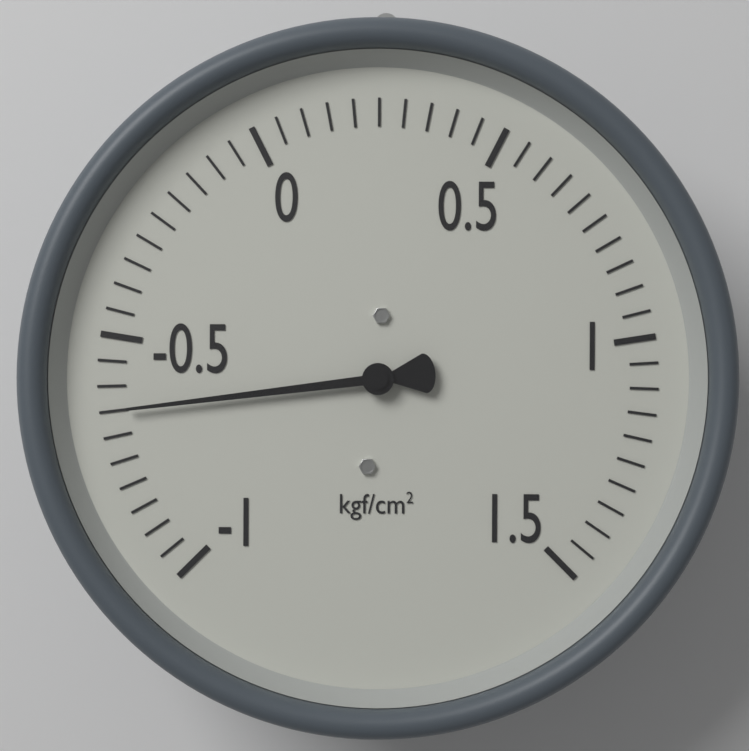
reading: -0.65 kgf/cm²
